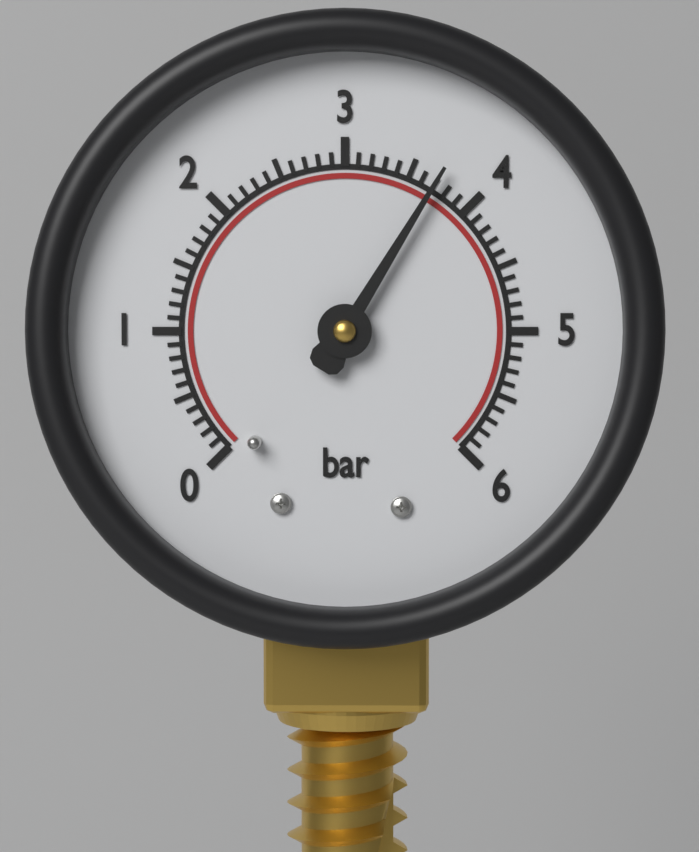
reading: 3.7 bar
